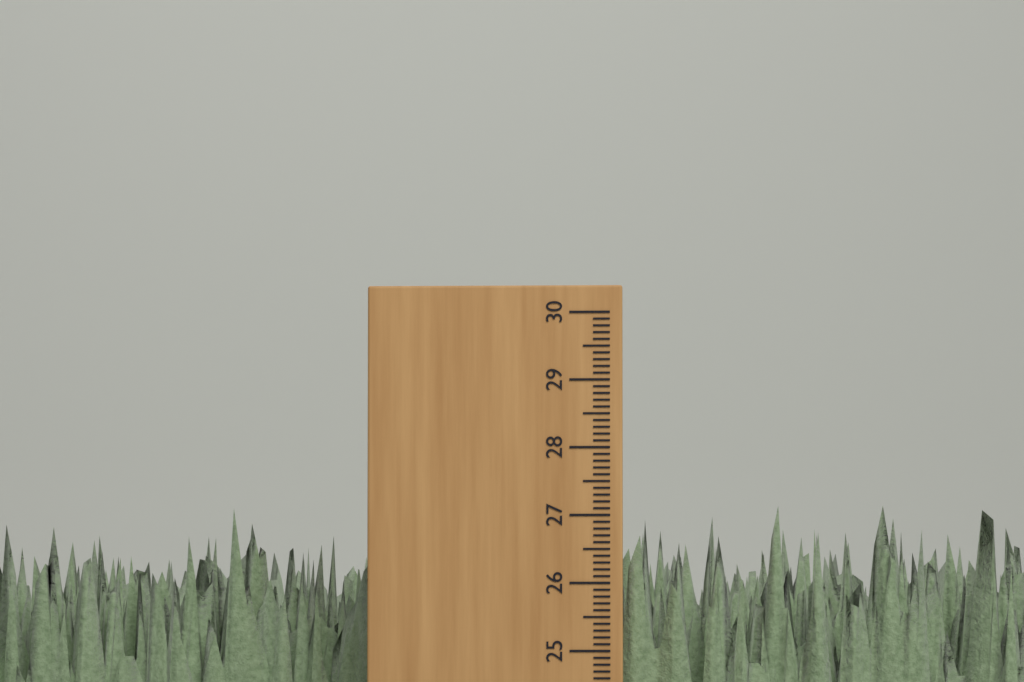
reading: 27.2 cm
